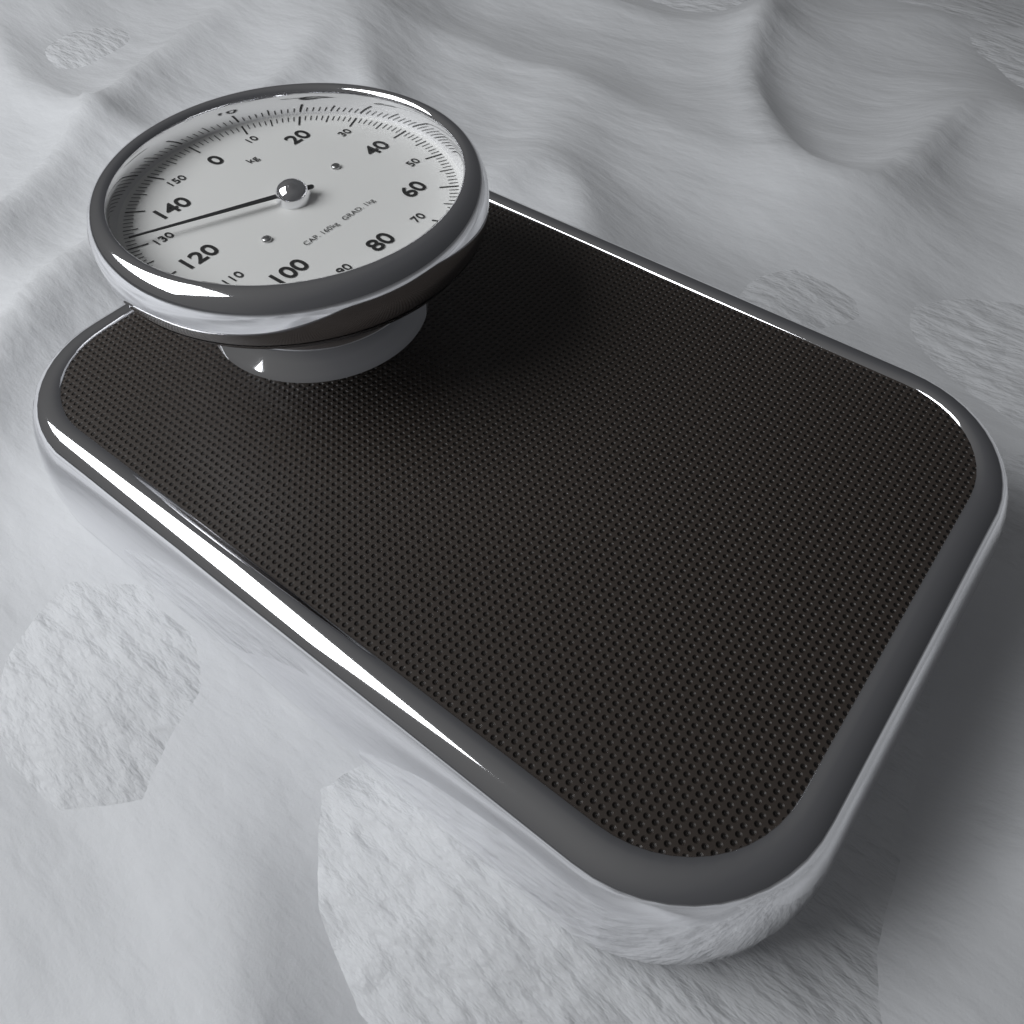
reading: 131 kg
